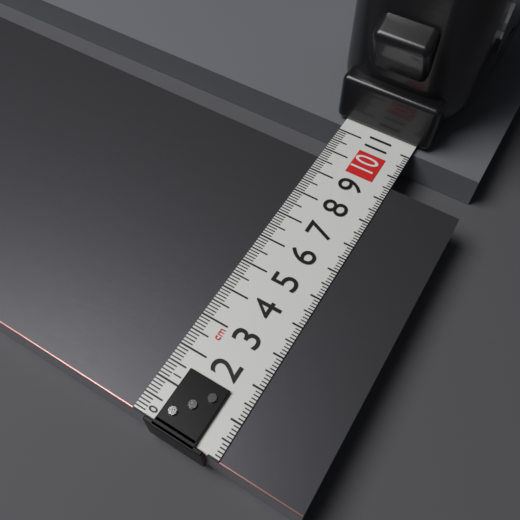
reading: 9.6 cm
